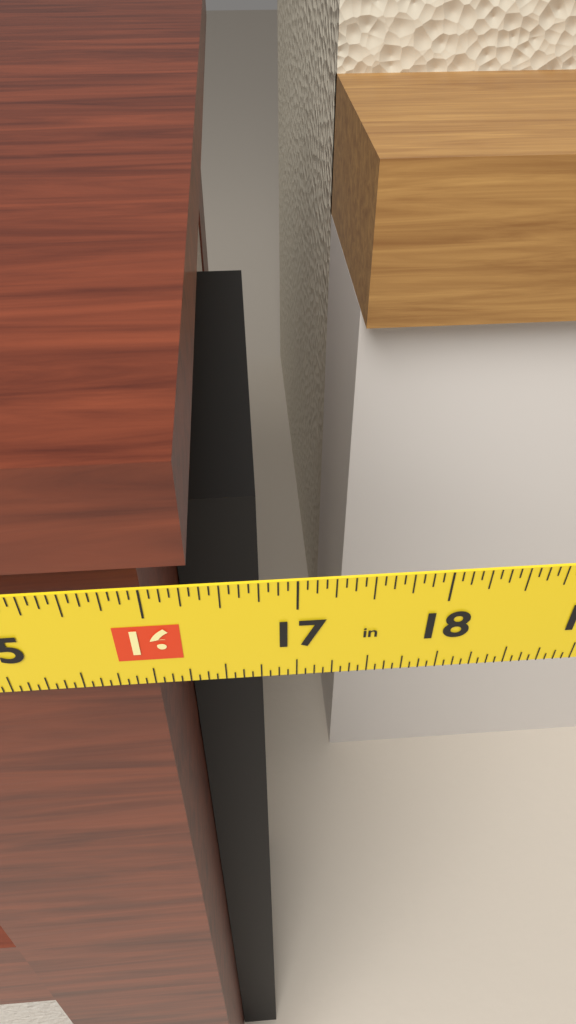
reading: 16.3125 in
